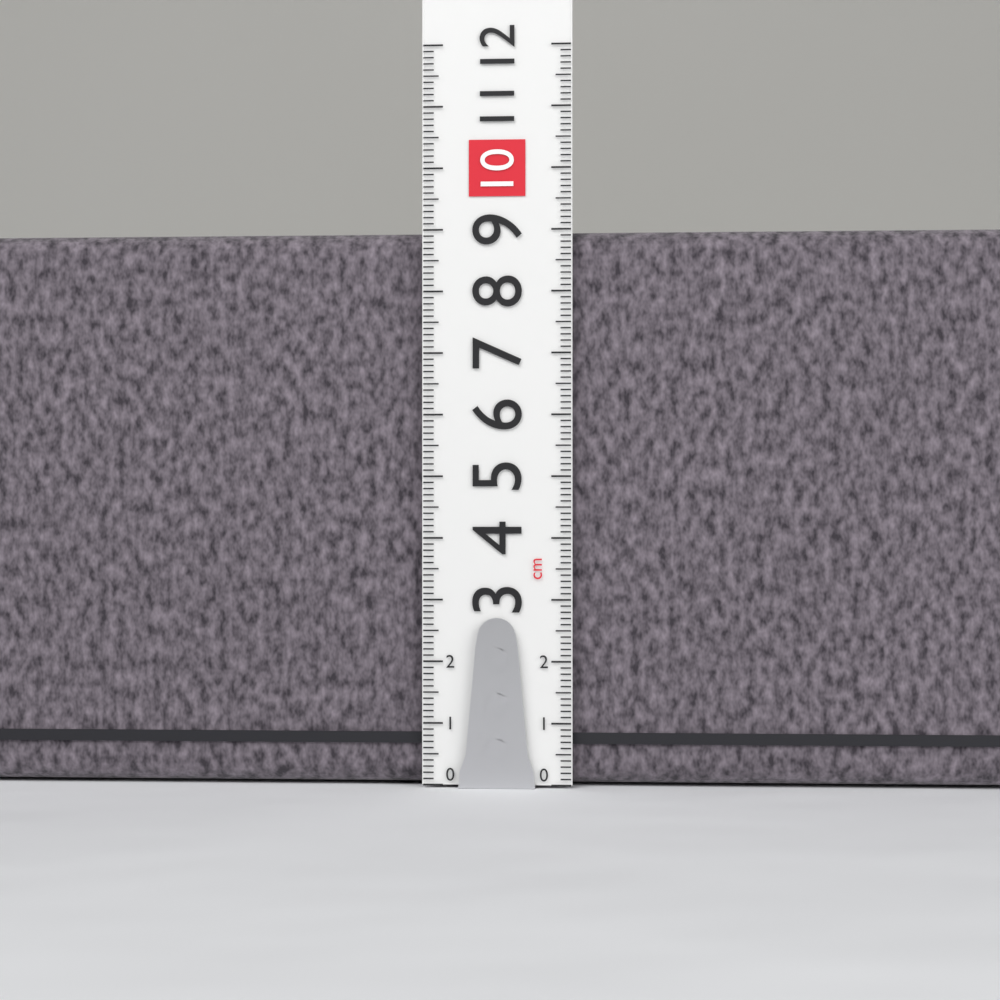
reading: 9.0 cm
